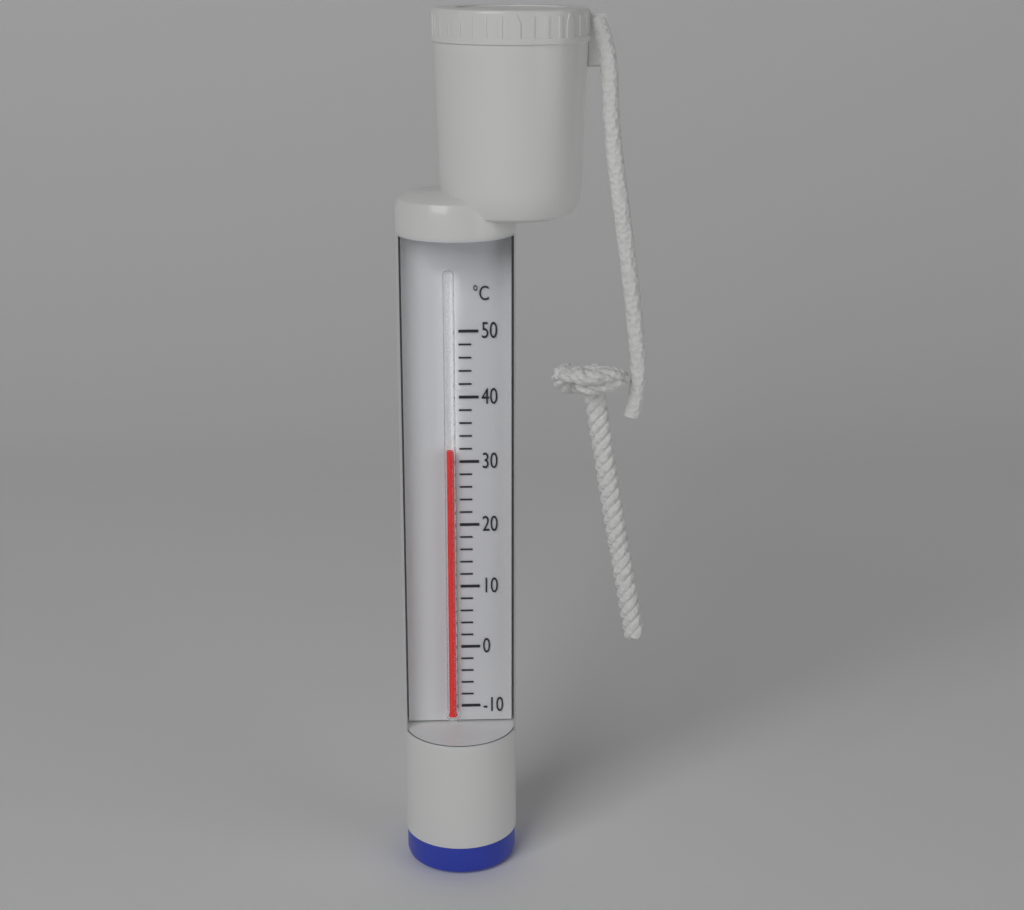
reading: 32 °C
